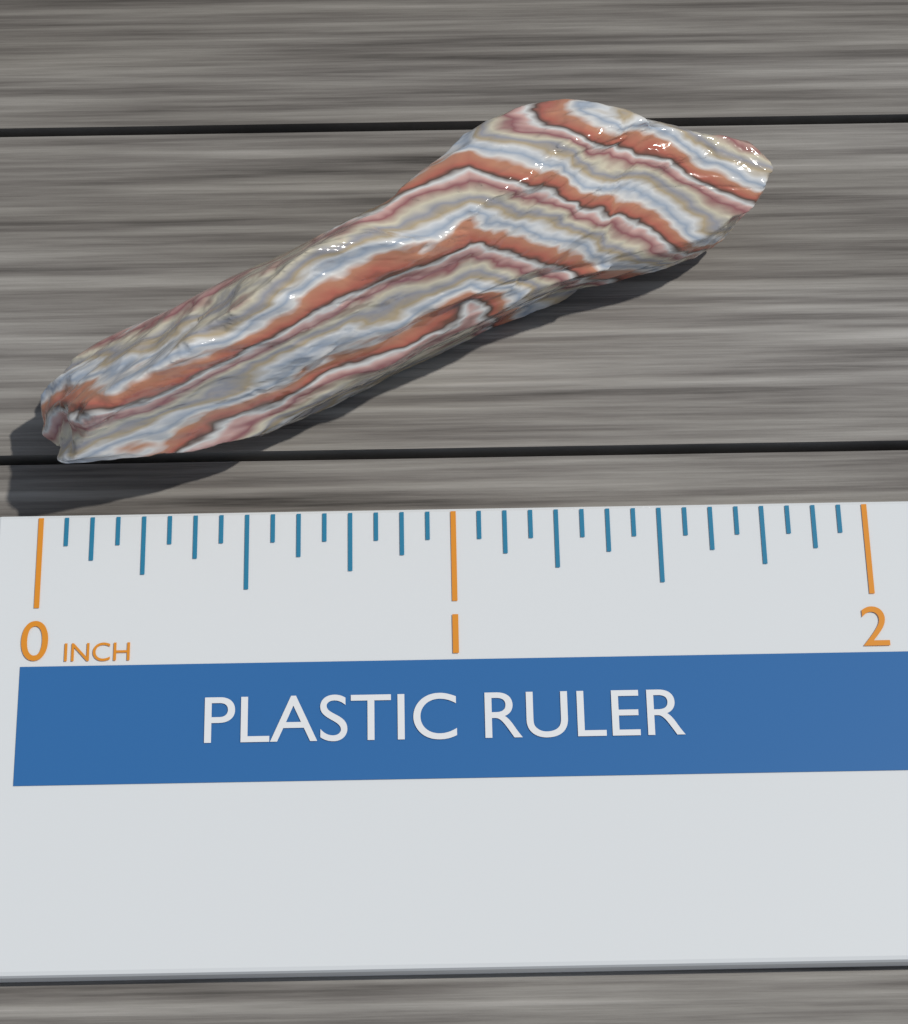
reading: 1.8125 inch
